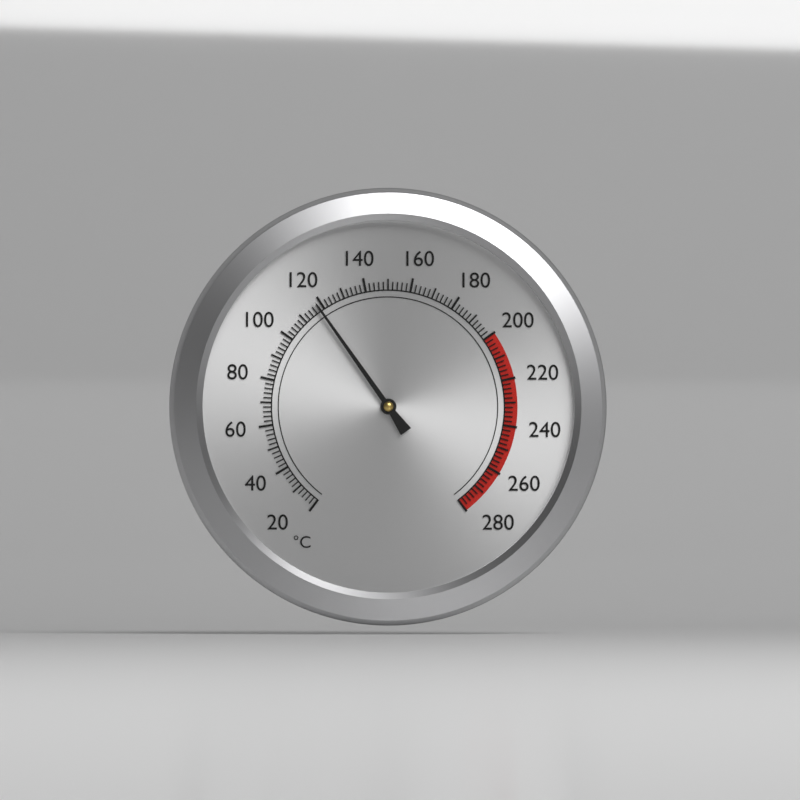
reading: 118 °C
